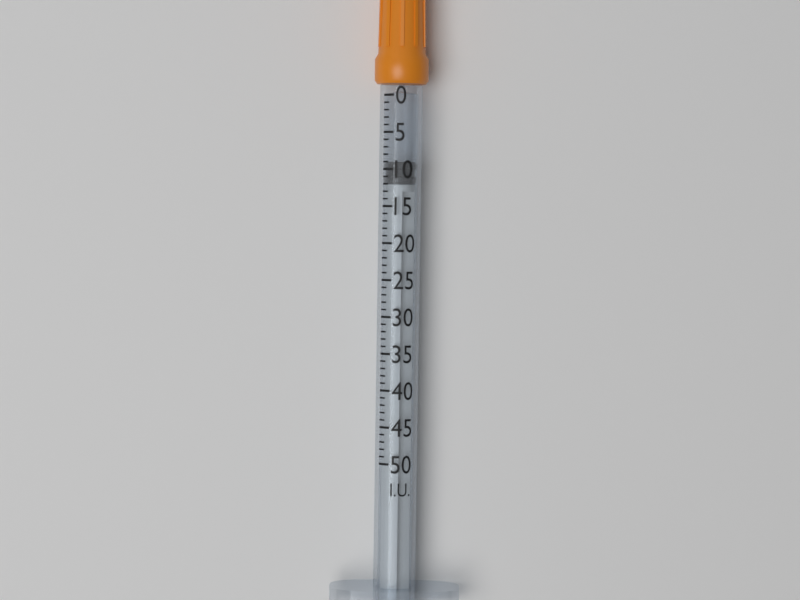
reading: 9 I.U.
